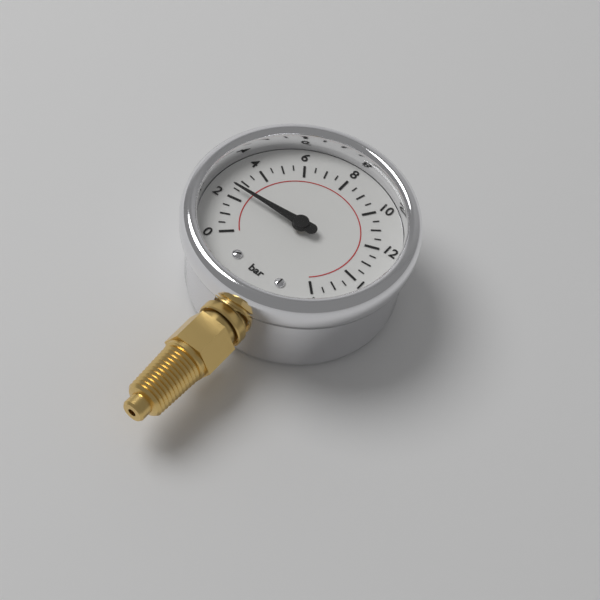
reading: 2.5 bar
